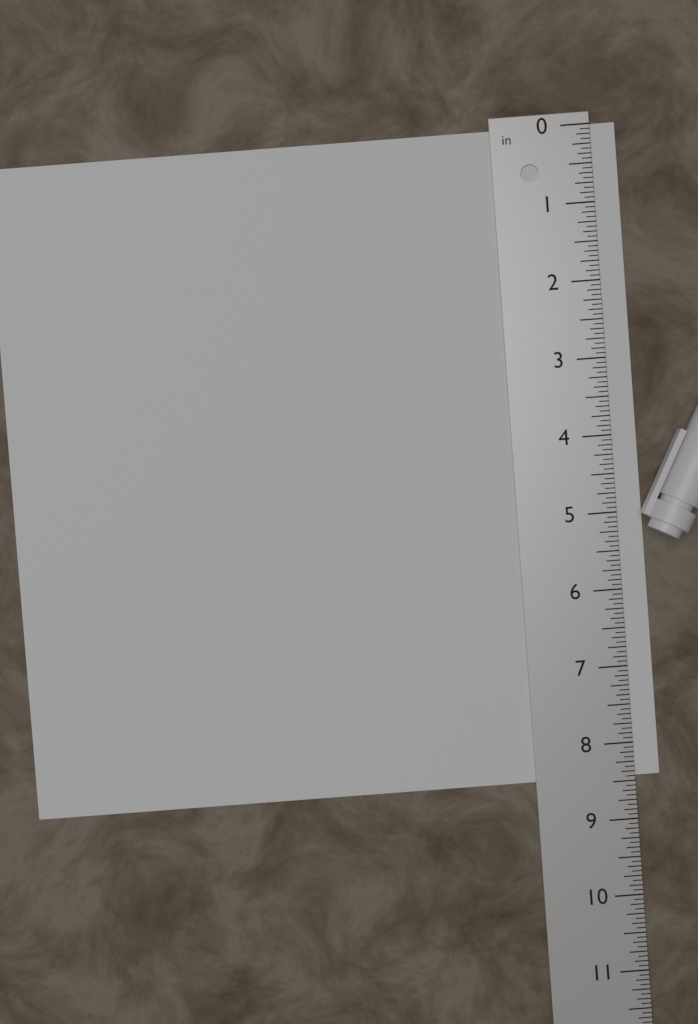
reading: 8.4375 in
